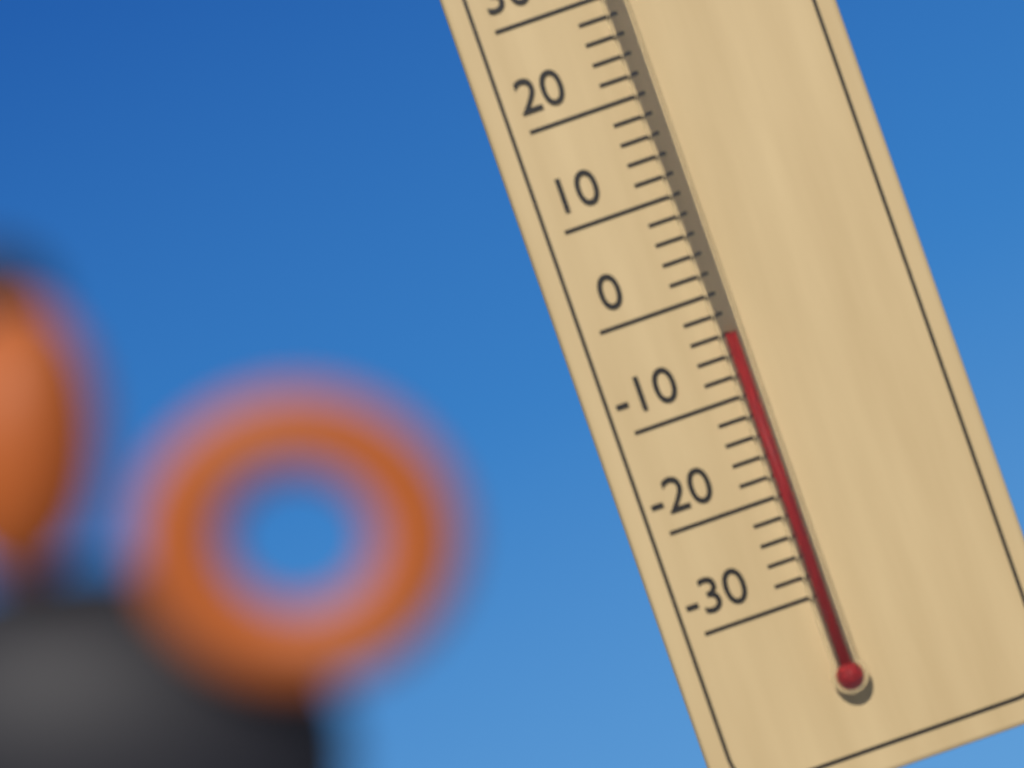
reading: -4 °C
